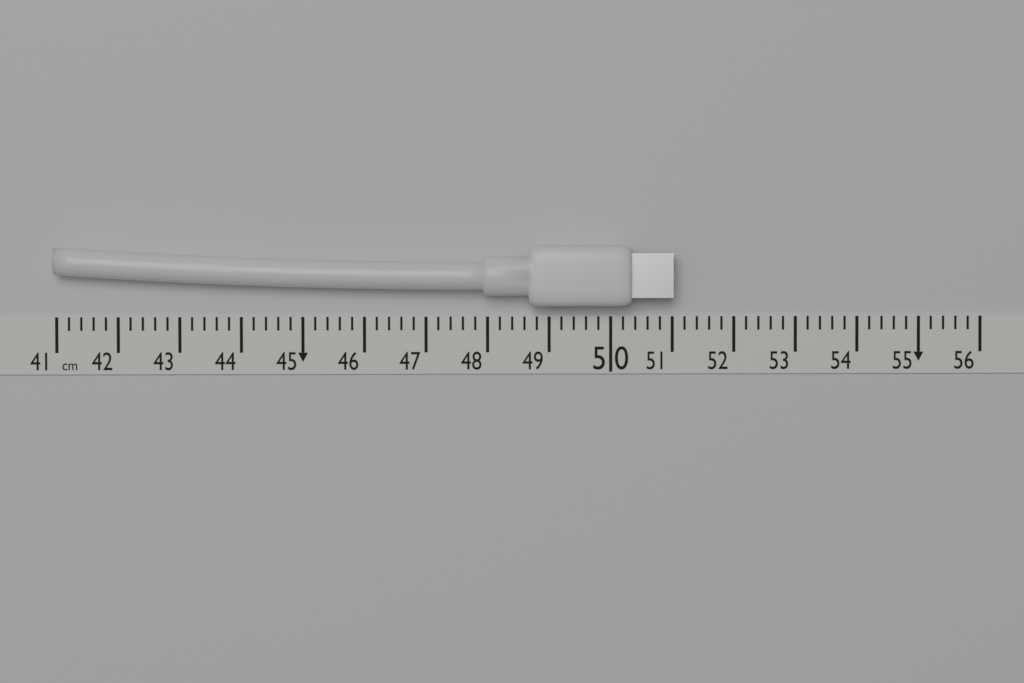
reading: 51.0 cm
